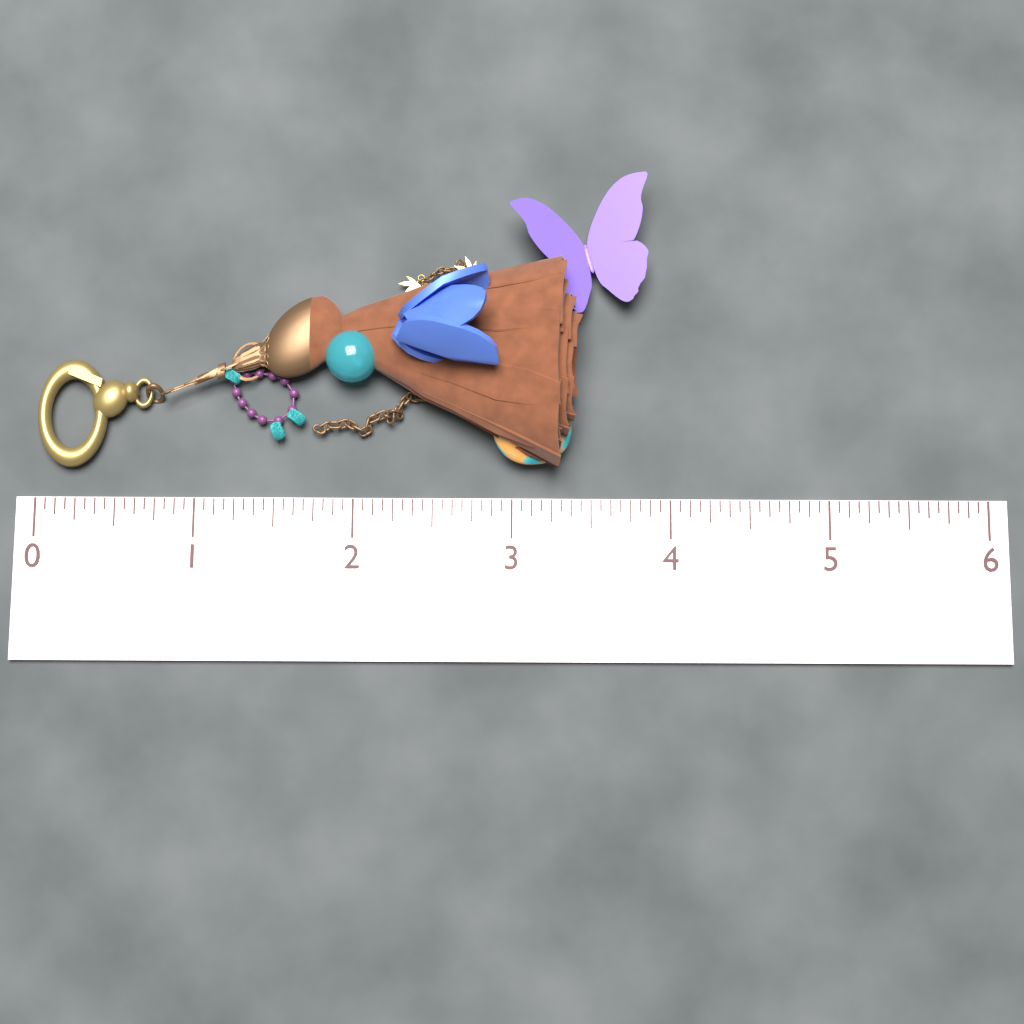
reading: 3.4375 (no unit)
